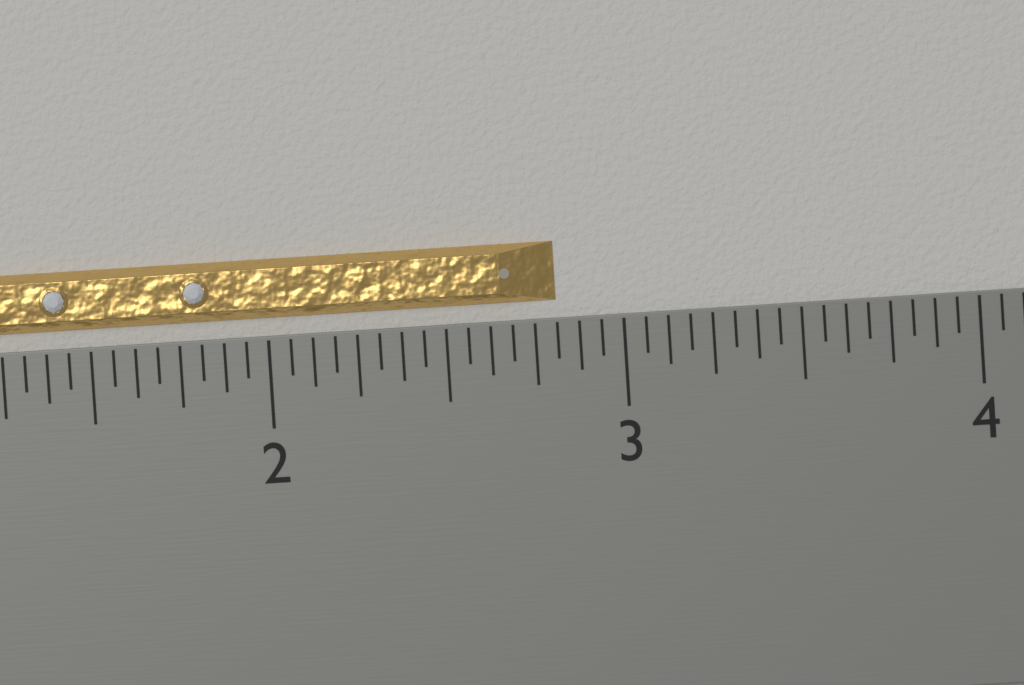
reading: 2.8125 inch
